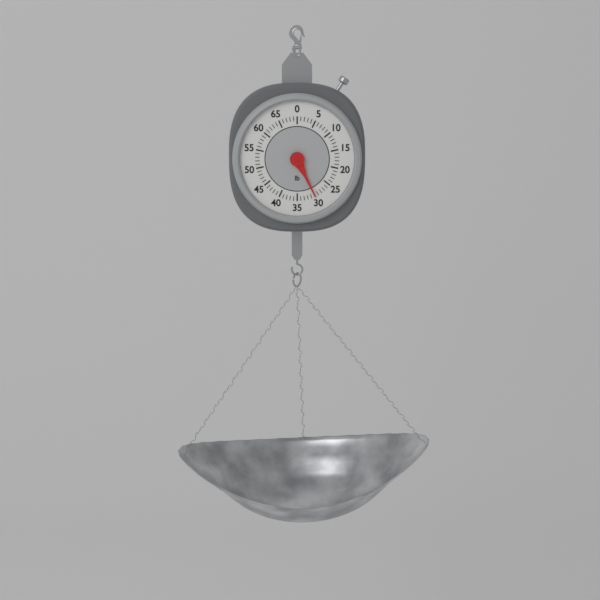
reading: 30 lb
